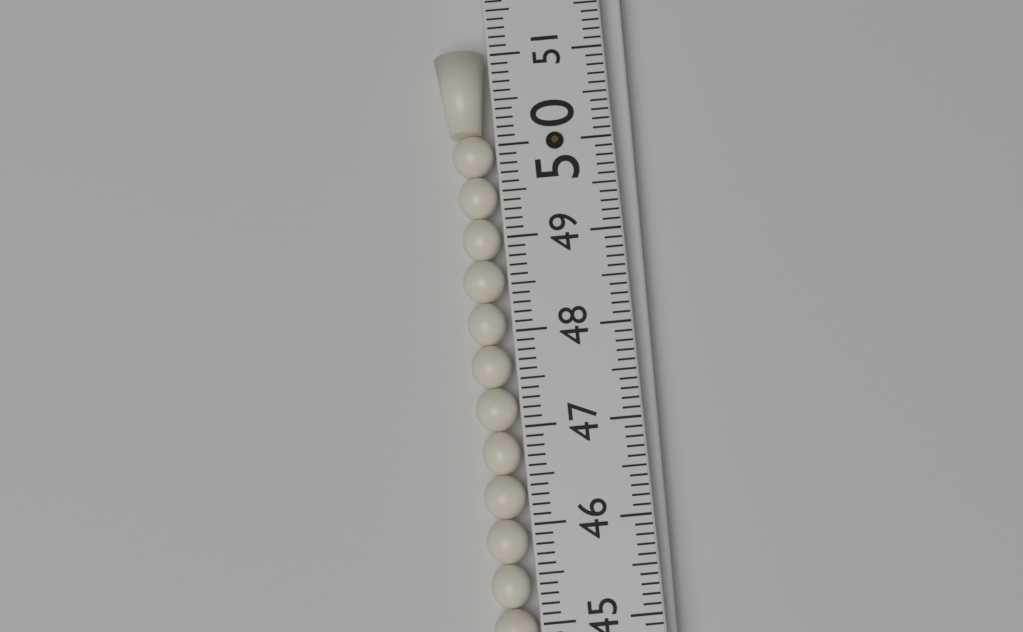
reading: 51.1 (no unit)
